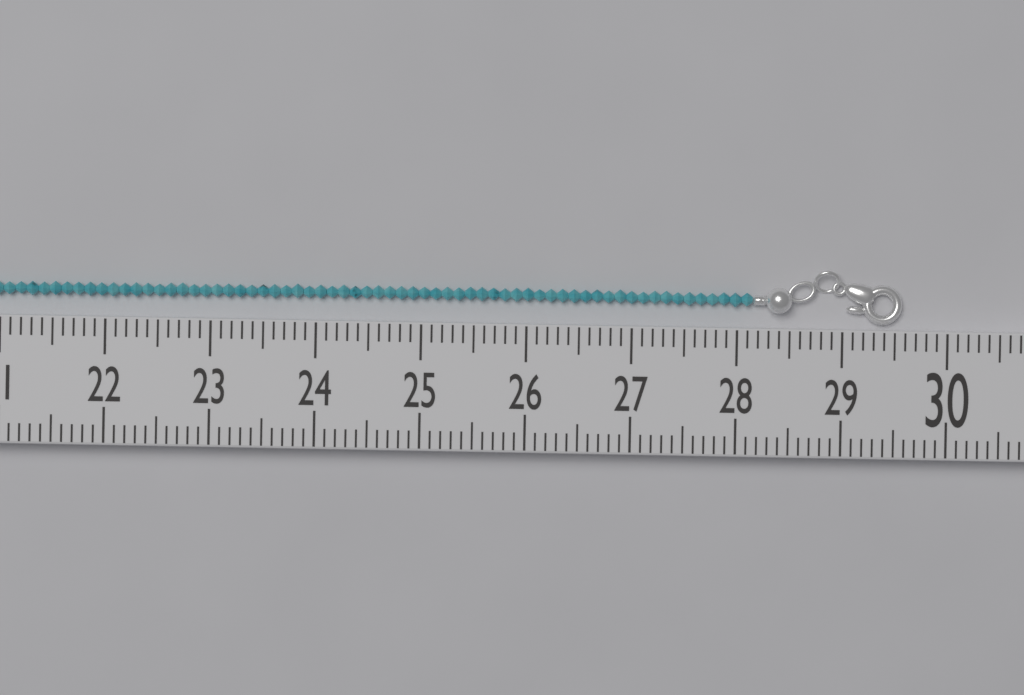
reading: 29.6 (no unit)
